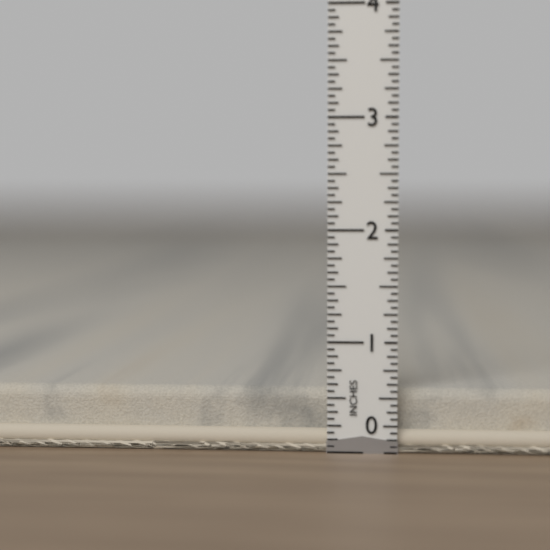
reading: 0.5625 in
